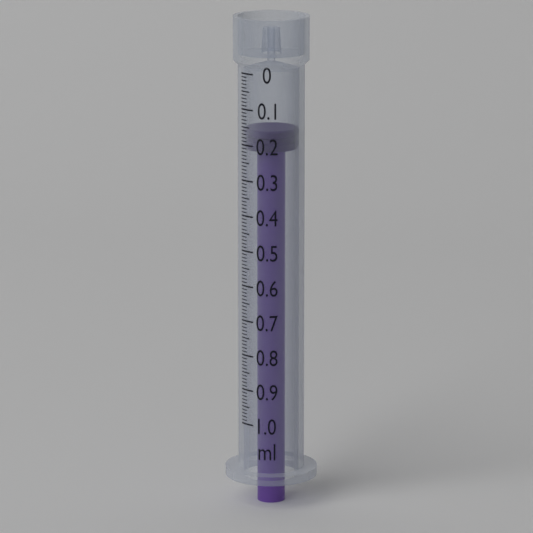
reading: 0.16 ml
